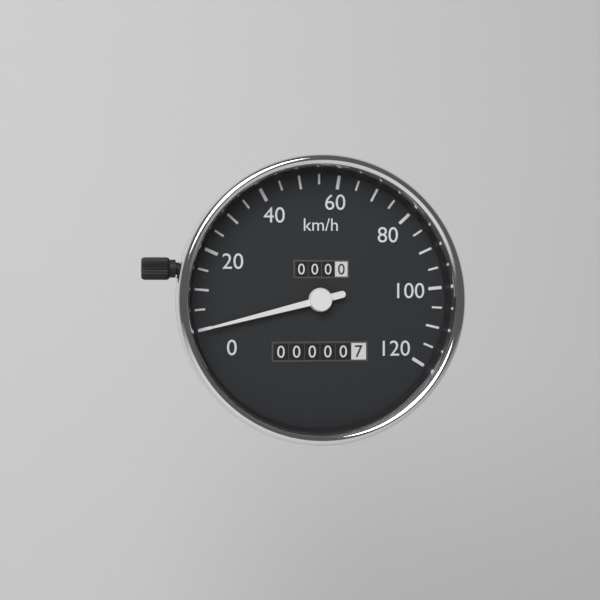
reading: 0 km/h
